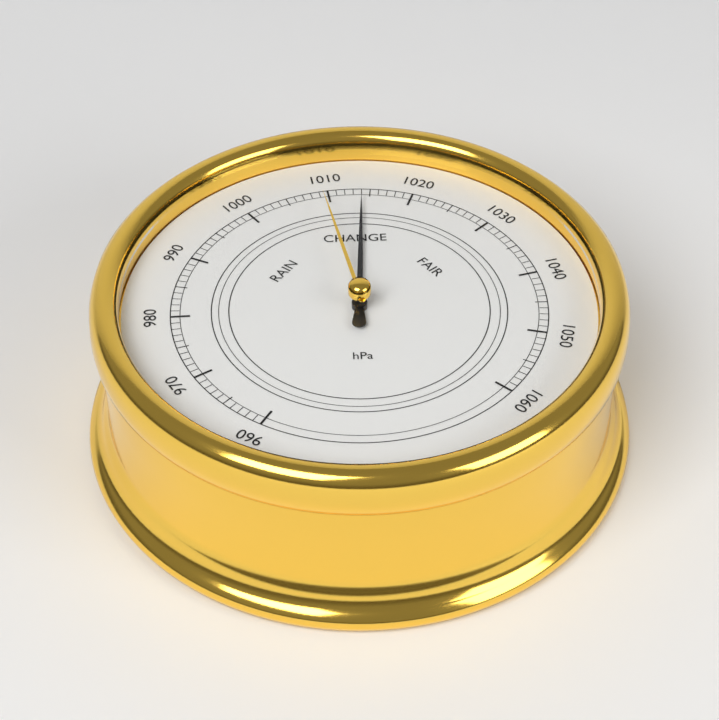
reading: 1014 hPa
